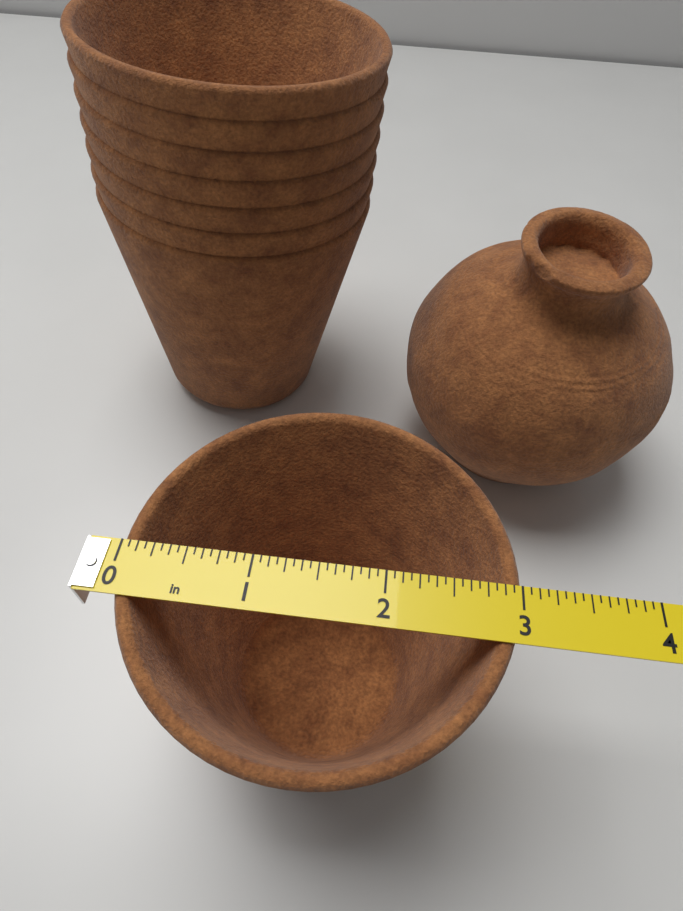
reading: 3.0000 in
